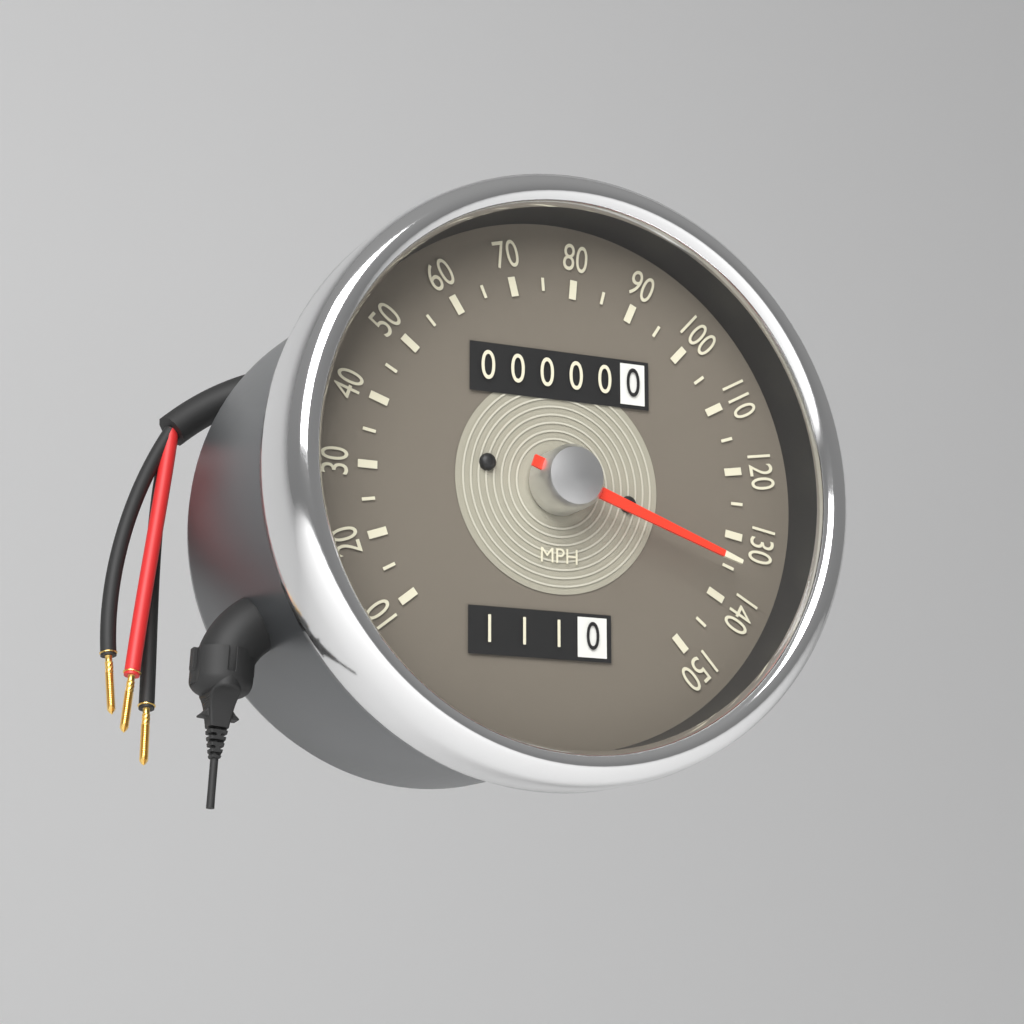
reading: 135 MPH
